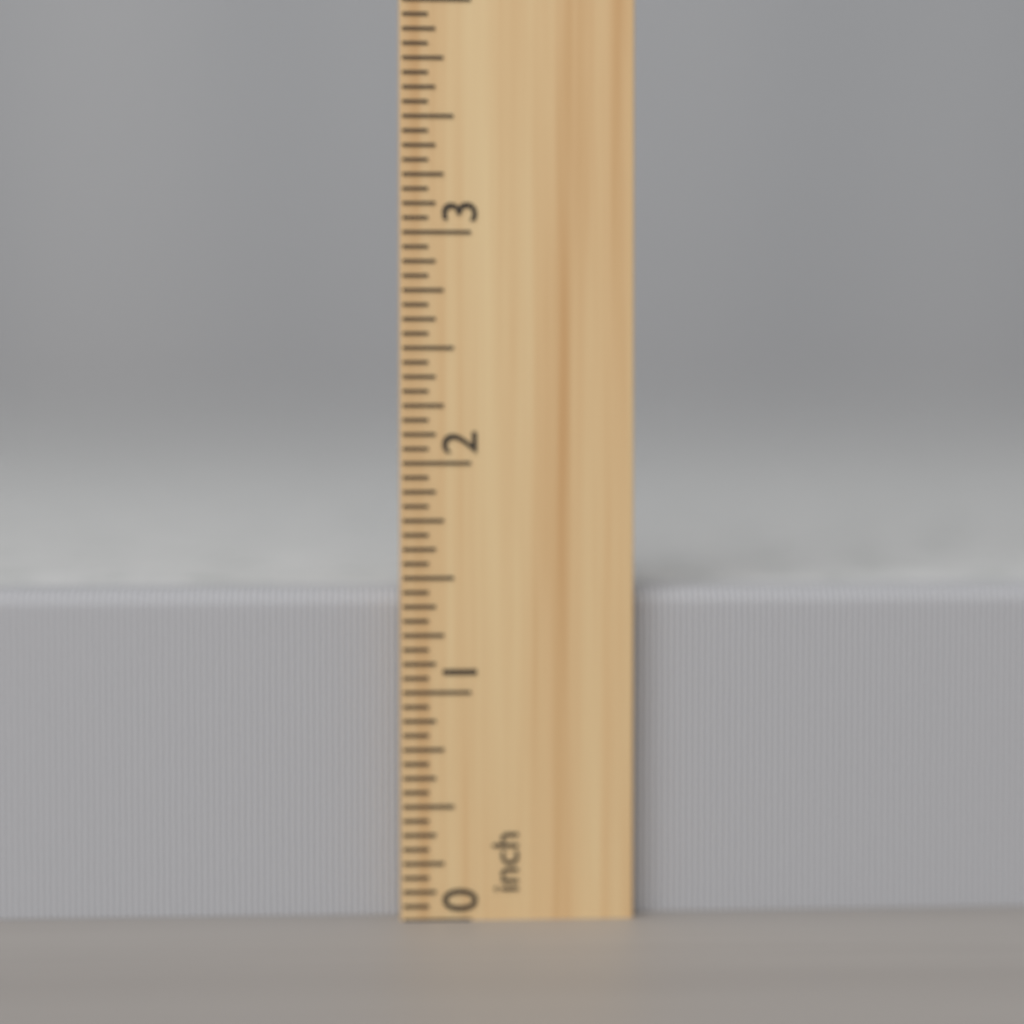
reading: 1.4375 inch
